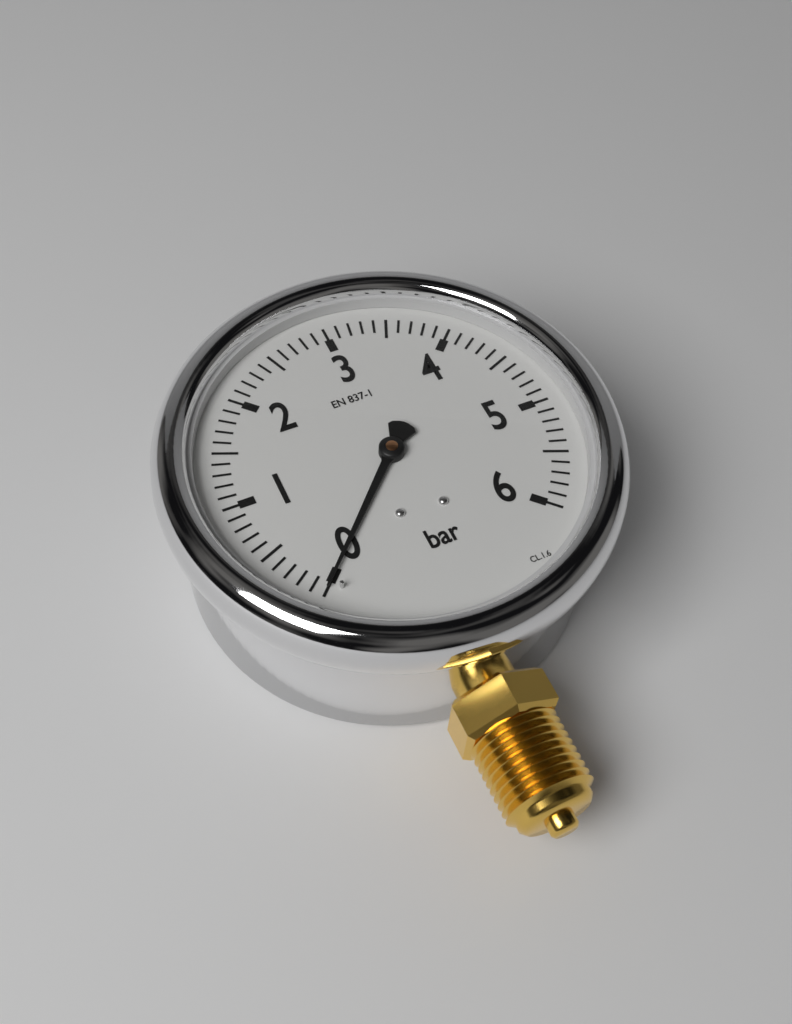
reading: 0.0 bar
